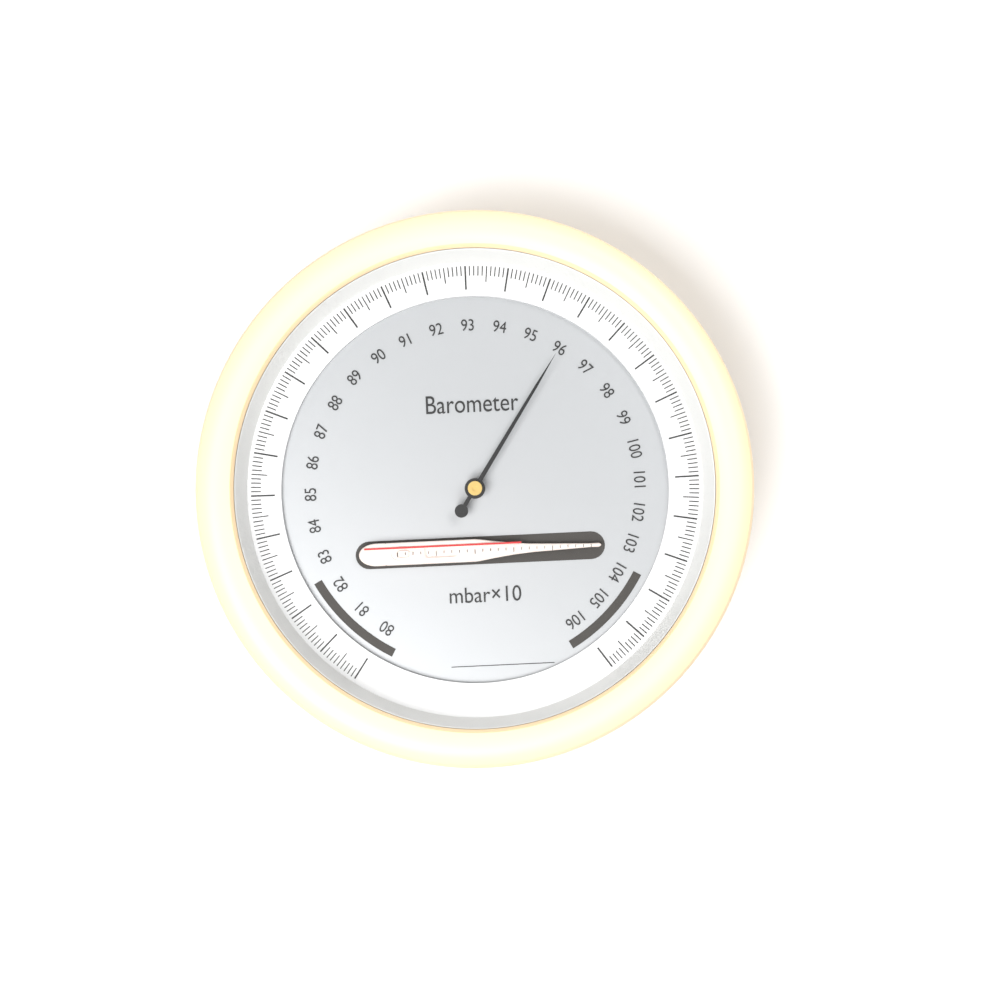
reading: 96.0 mbar×10
